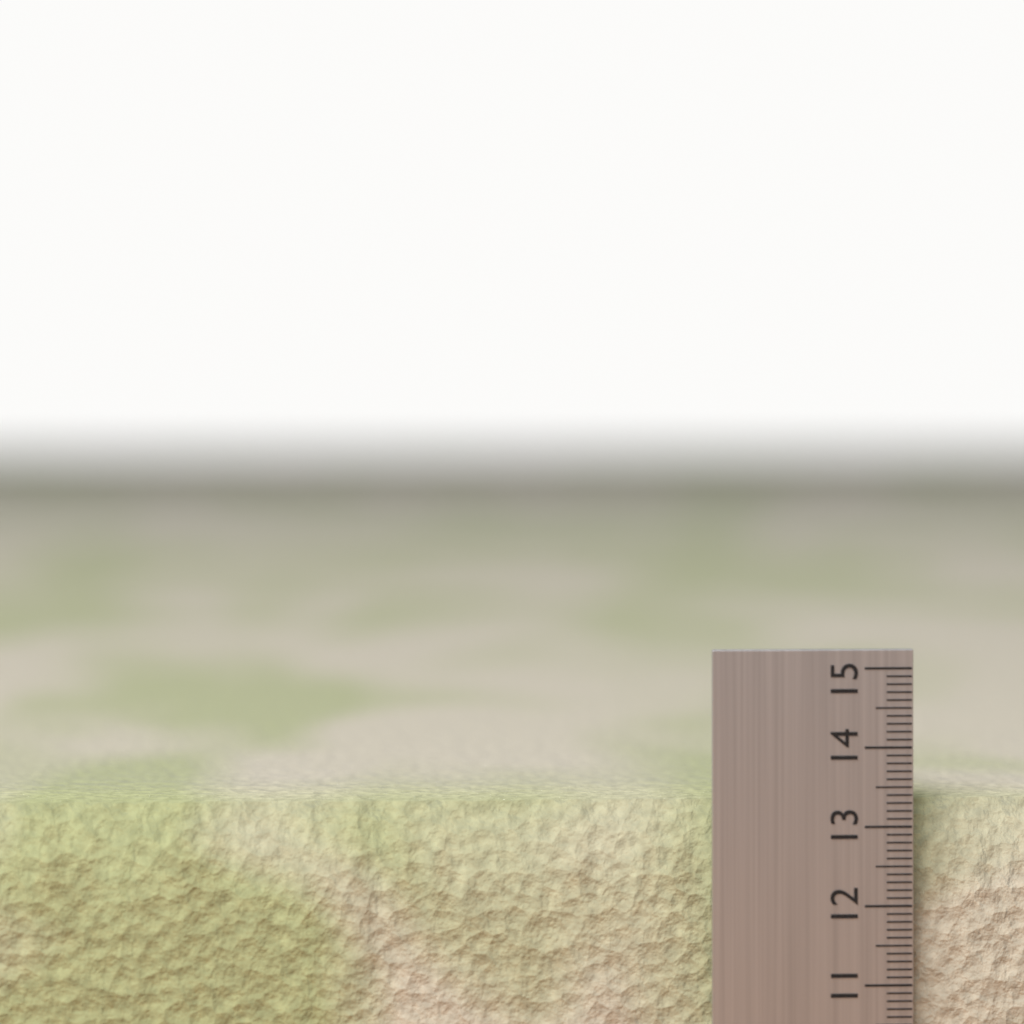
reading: 13.3 (no unit)
